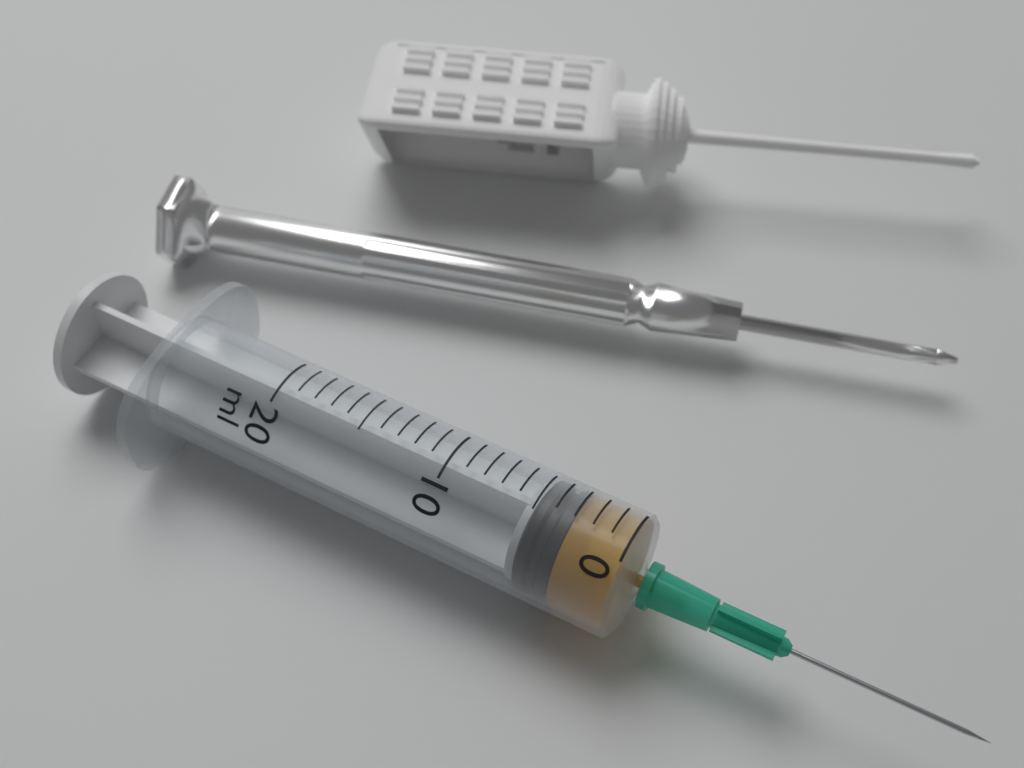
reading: 3 ml
